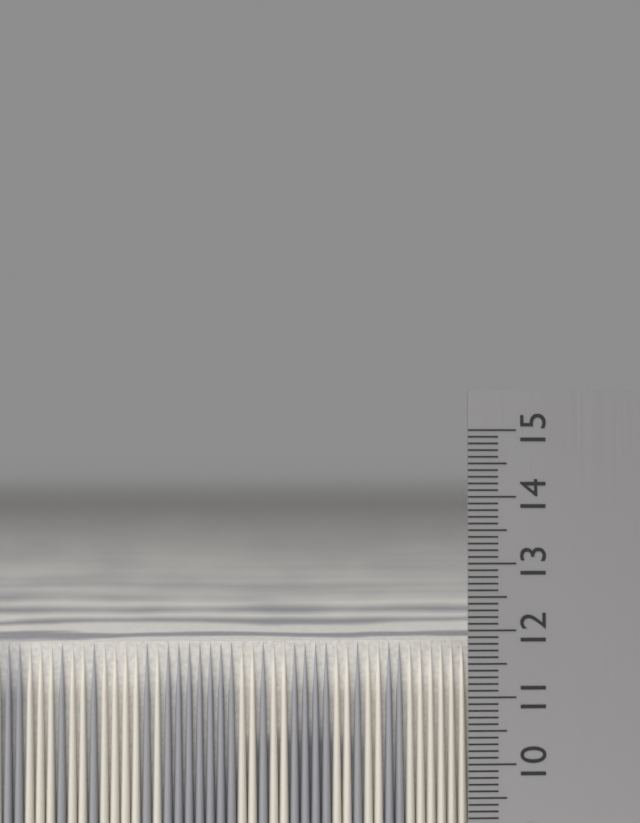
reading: 11.8 cm
